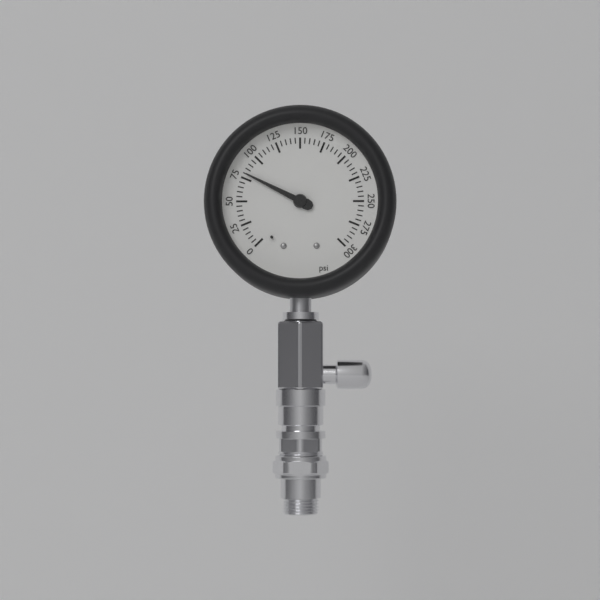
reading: 80 psi
